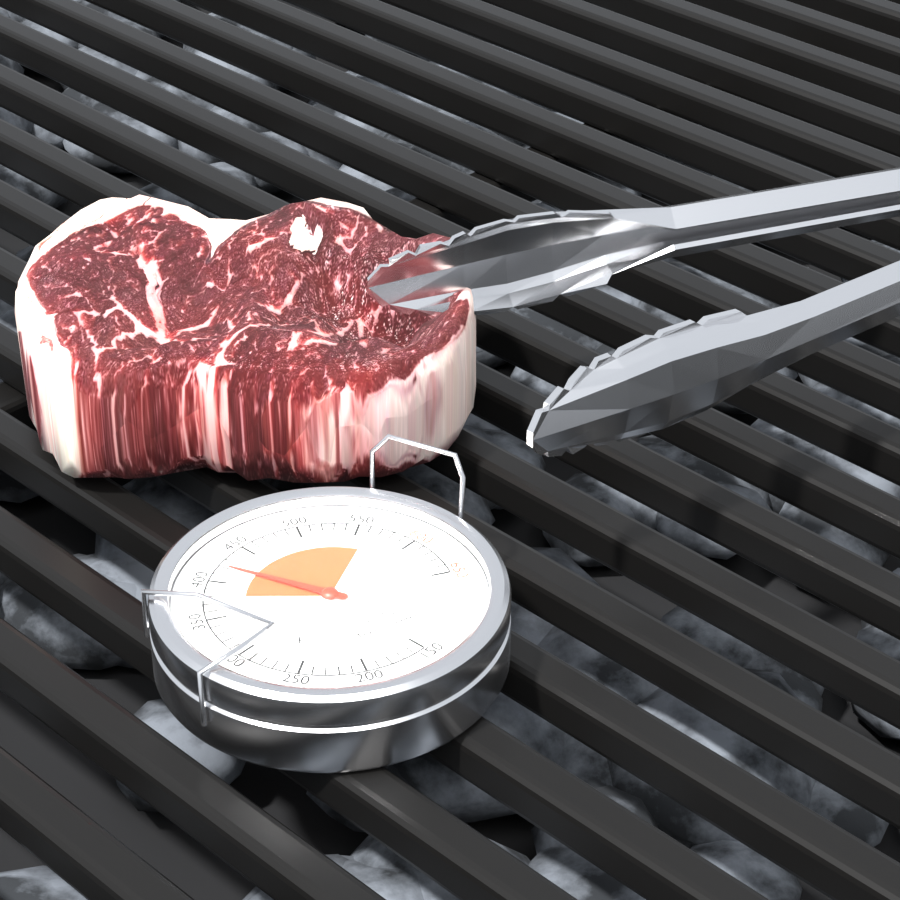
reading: 420 °F
